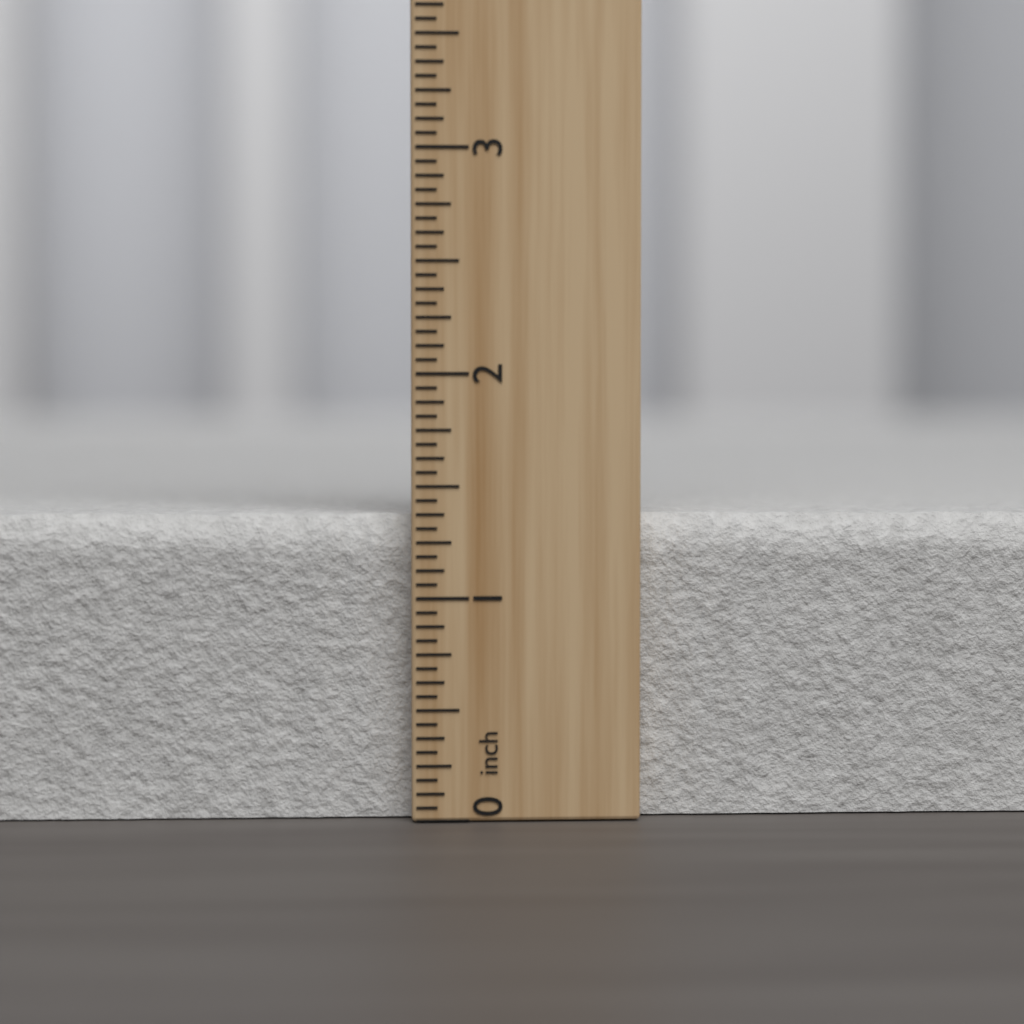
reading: 1.3750 inch
